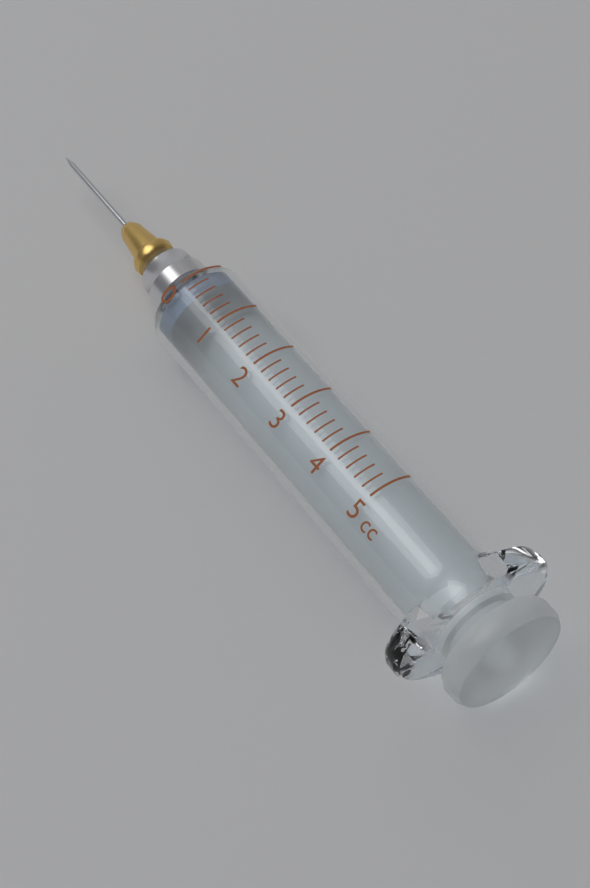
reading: 0.0 cc
